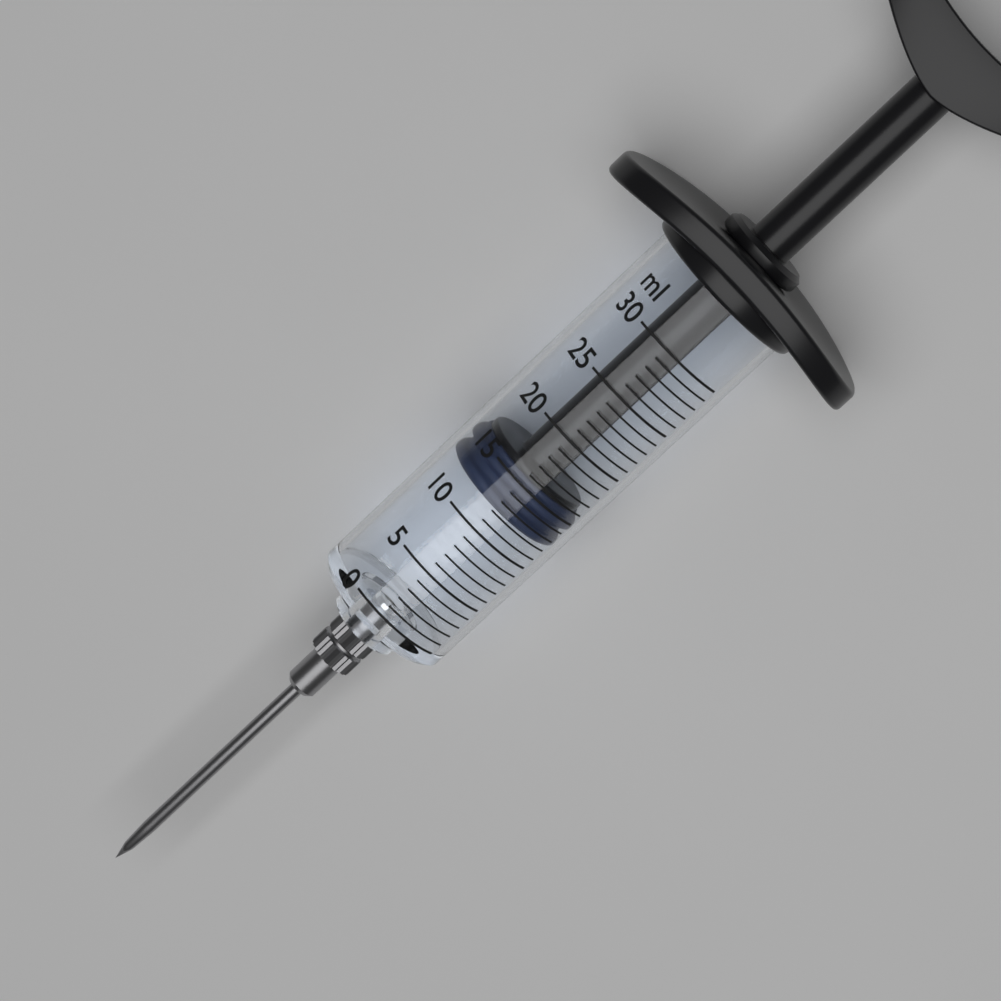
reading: 12 ml
